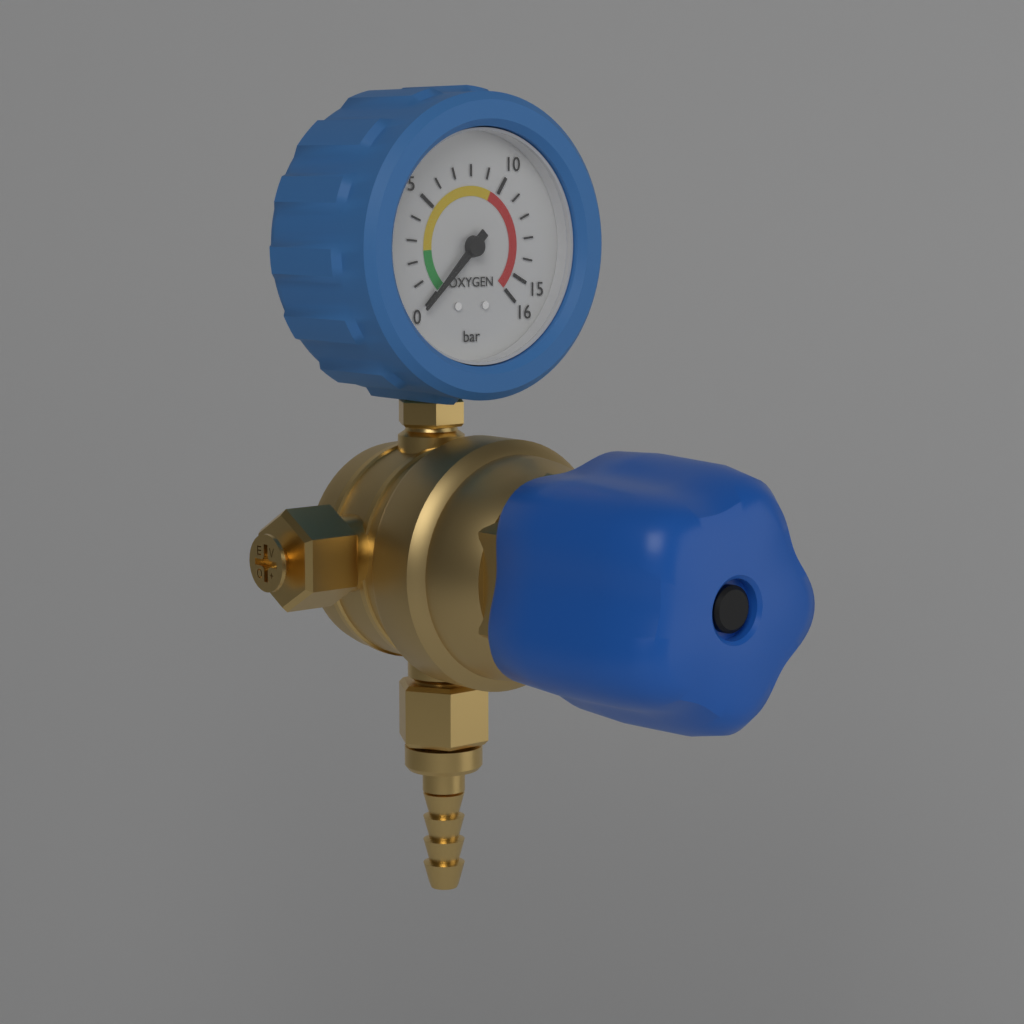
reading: 0 bar
